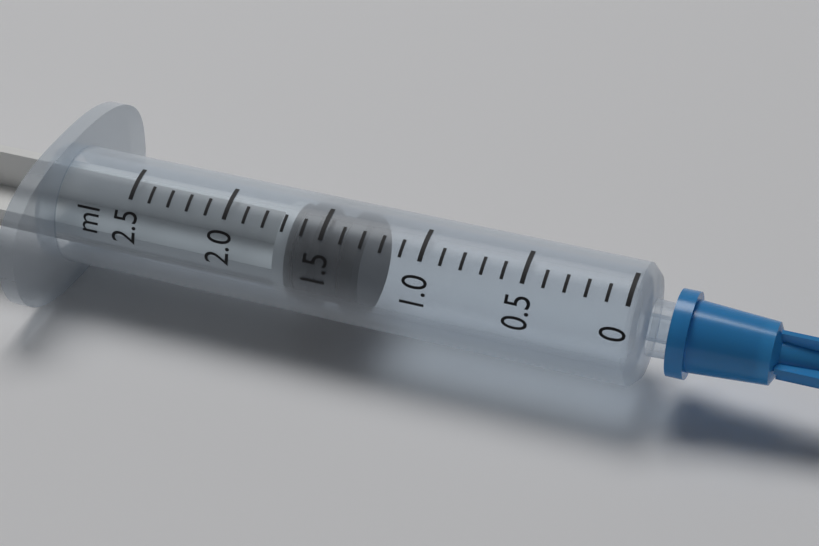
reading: 1.3 ml
